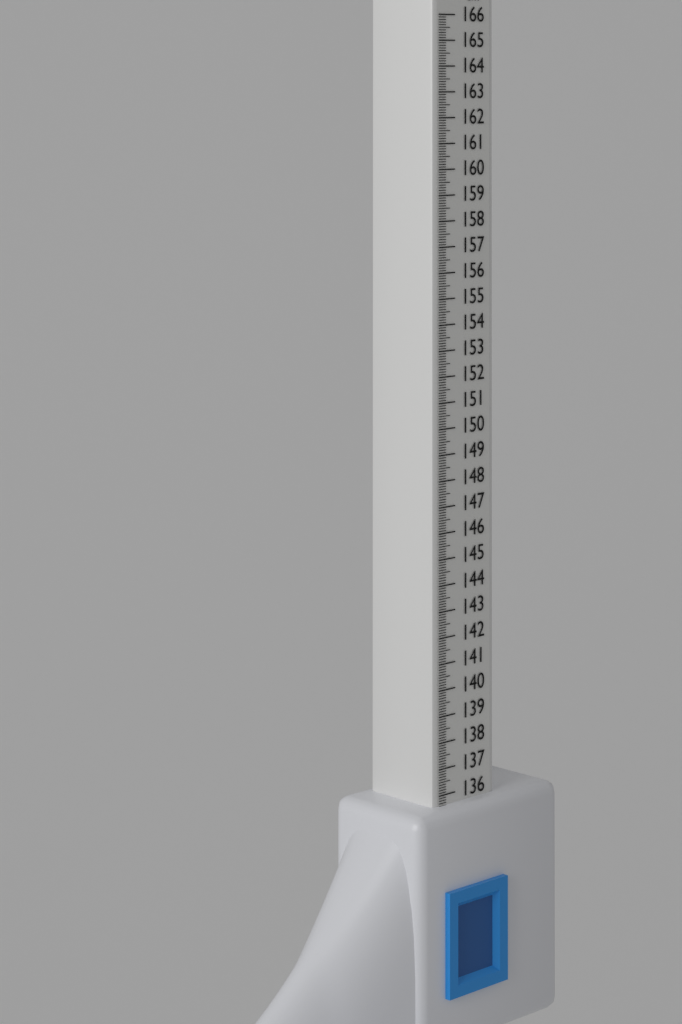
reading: 135.6 cm
